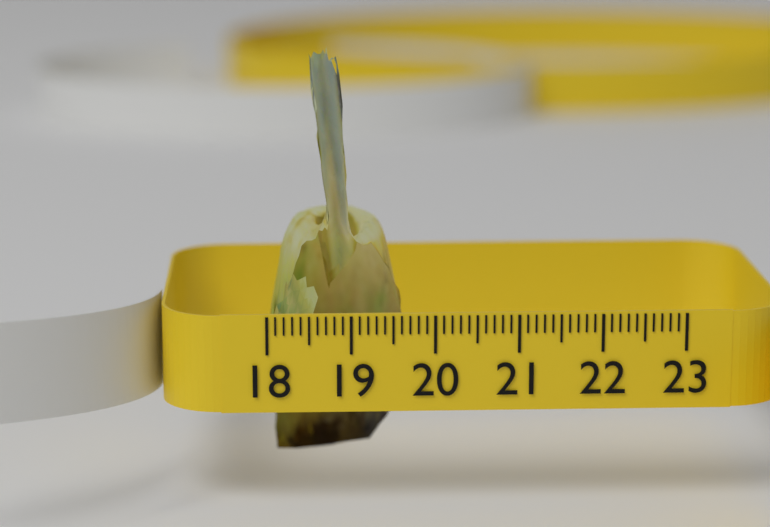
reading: 19.7 (no unit)
